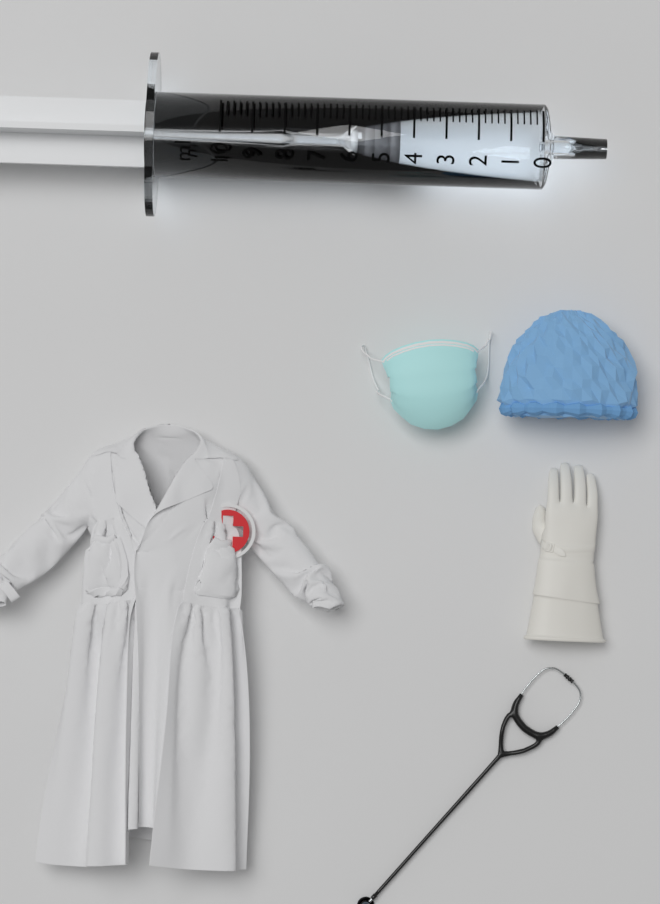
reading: 4.4 ml
